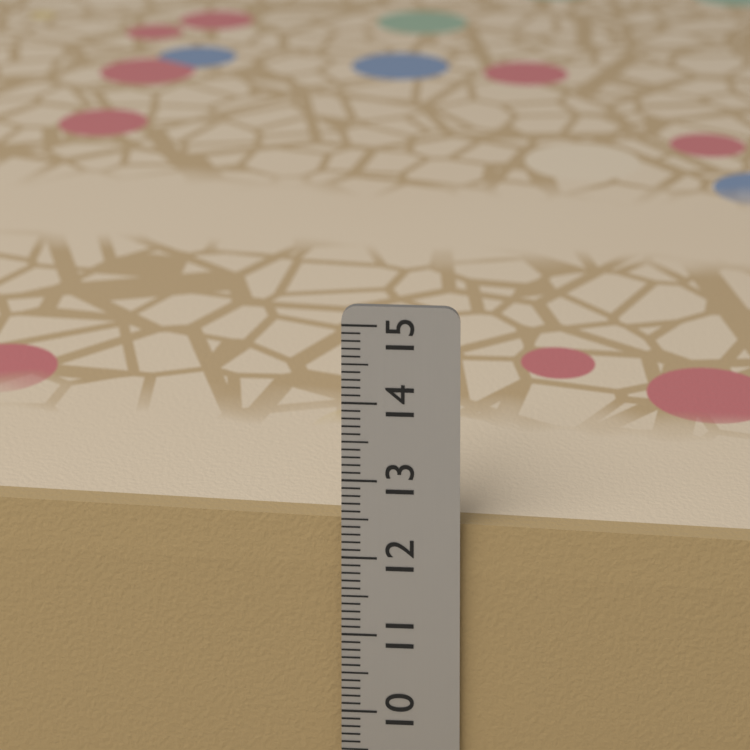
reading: 12.4 cm
